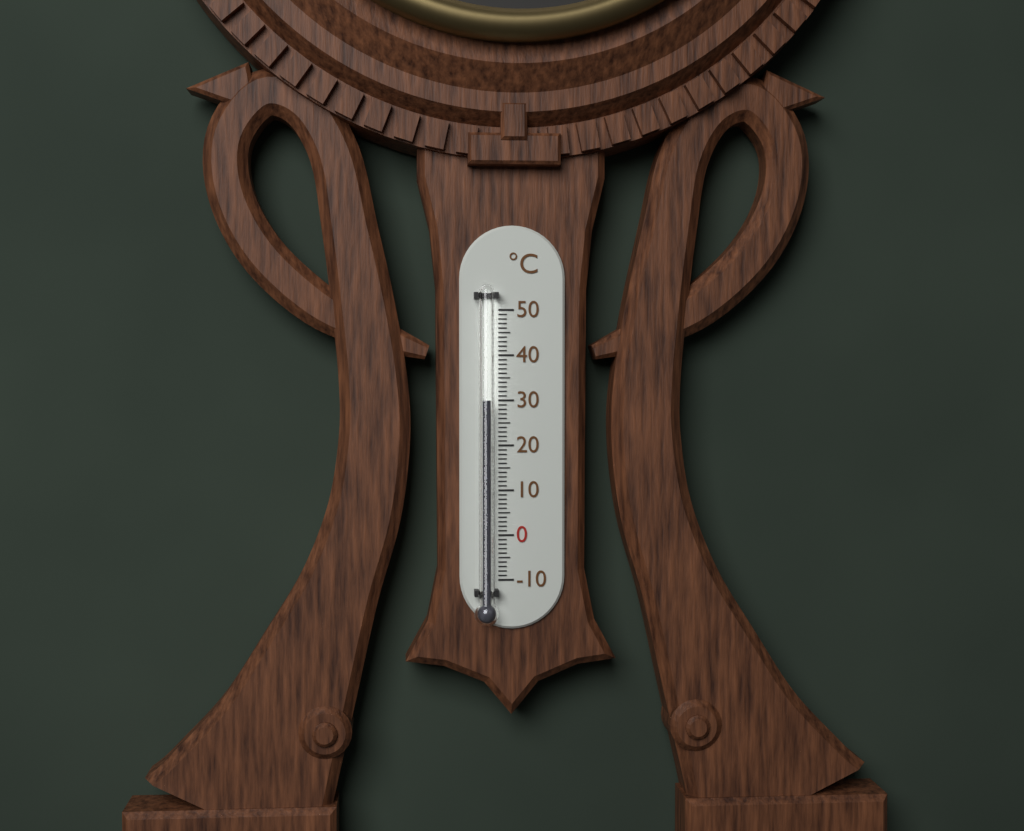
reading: 30 °C
